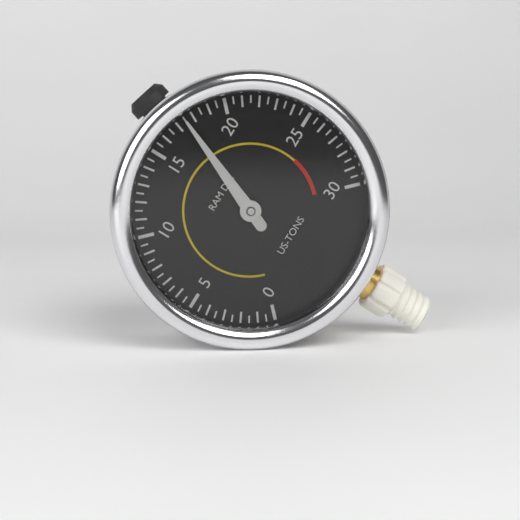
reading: 17.5 US-TONS
